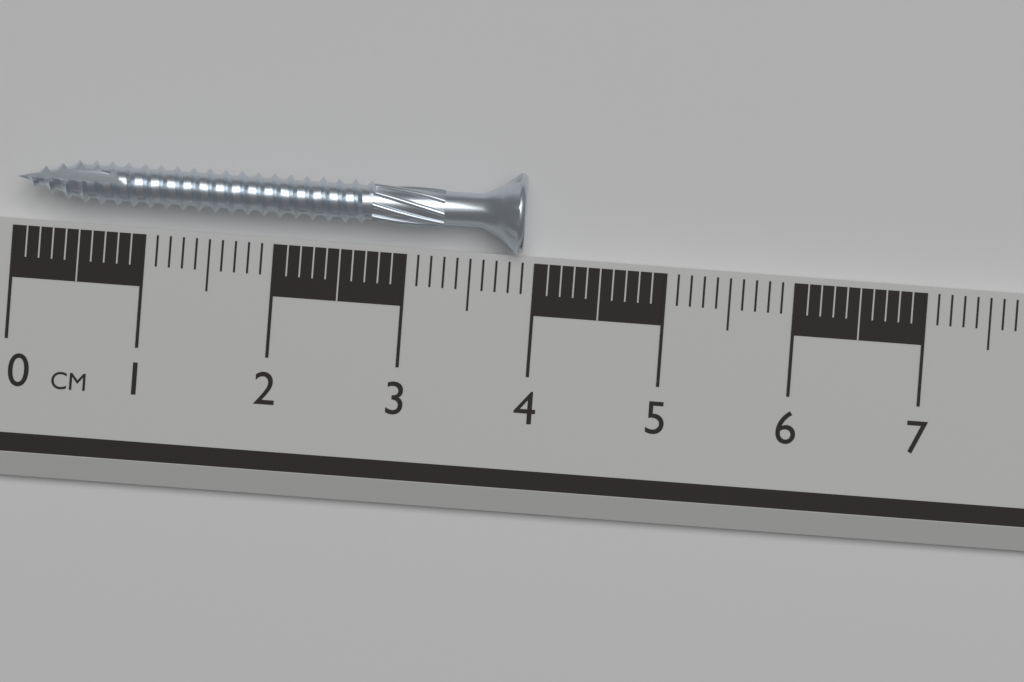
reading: 3.9 cm
